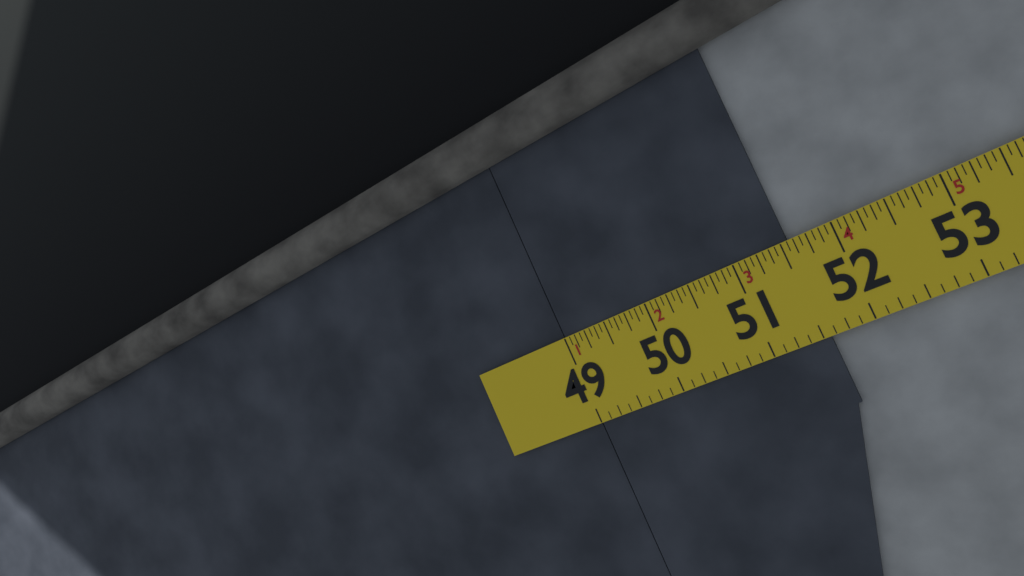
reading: 51.5625 in
